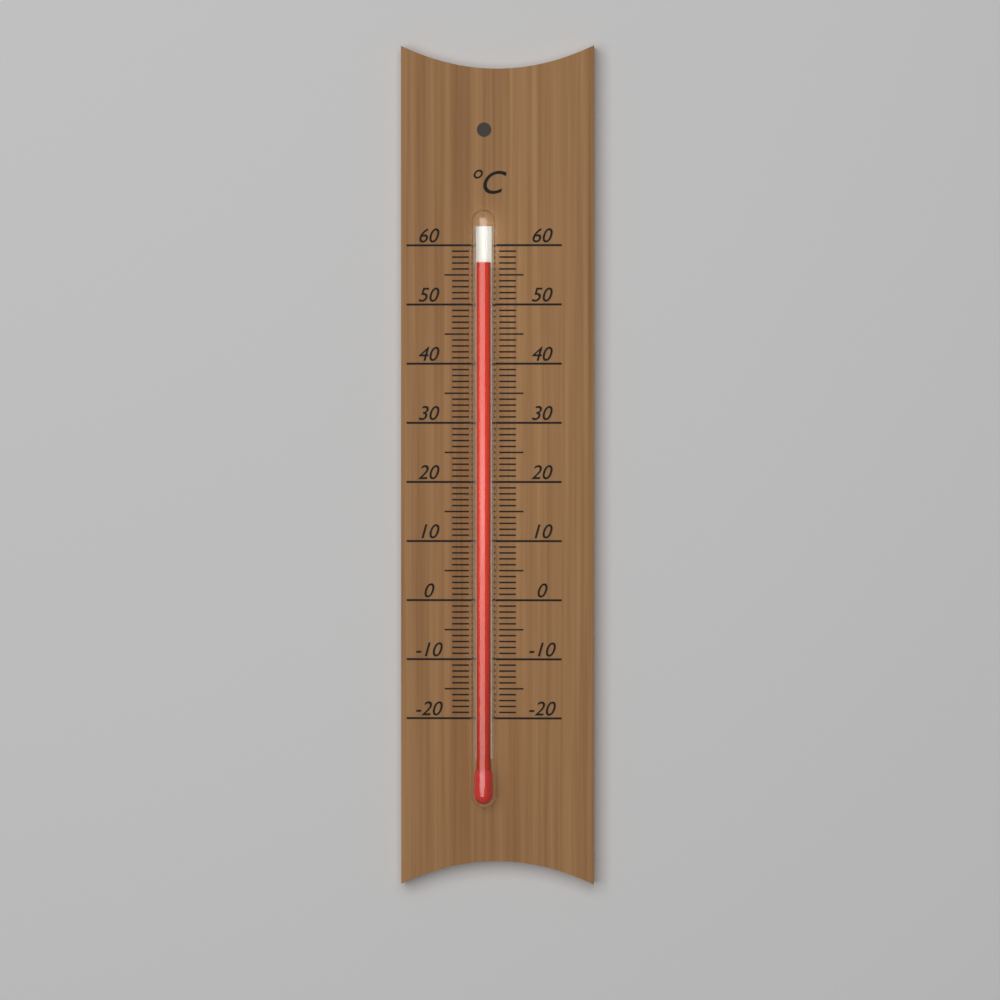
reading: 57 °C
